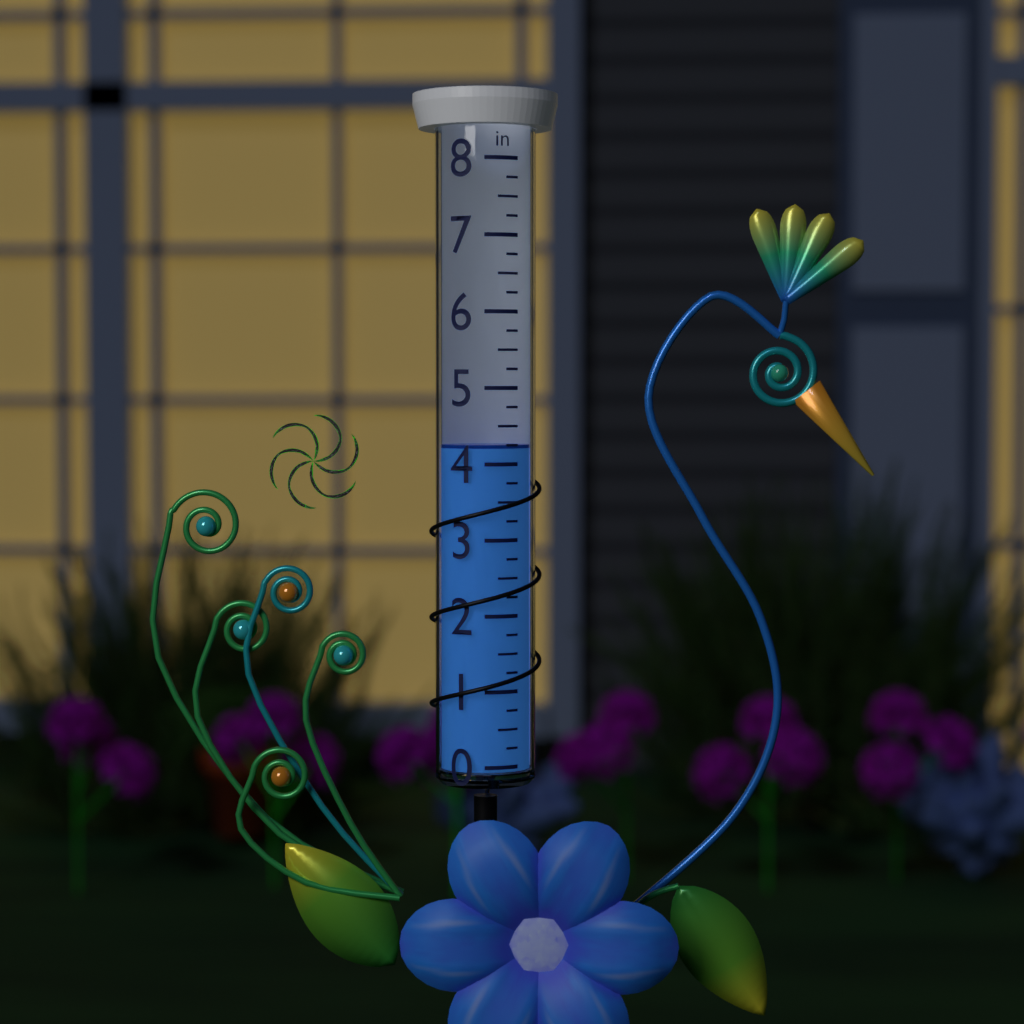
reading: 4.25 in
